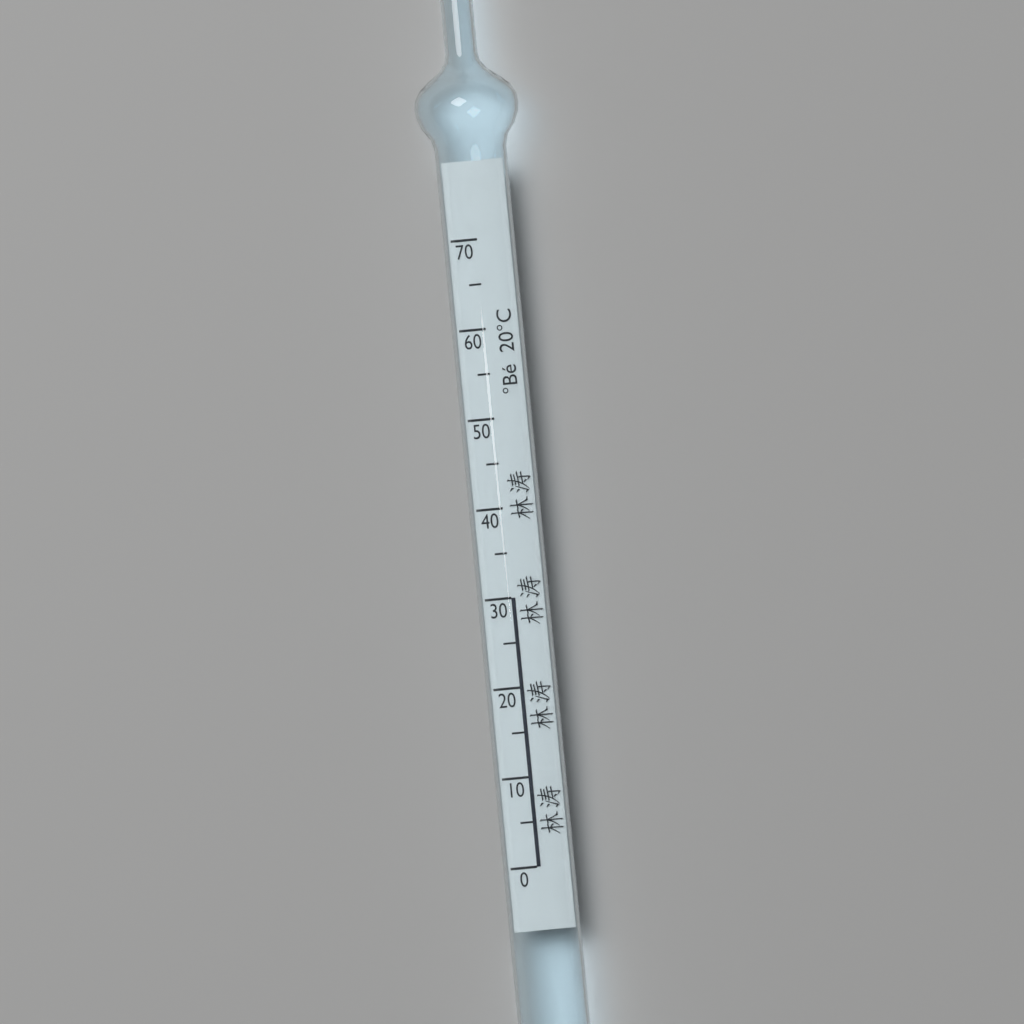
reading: 30 °Bé
